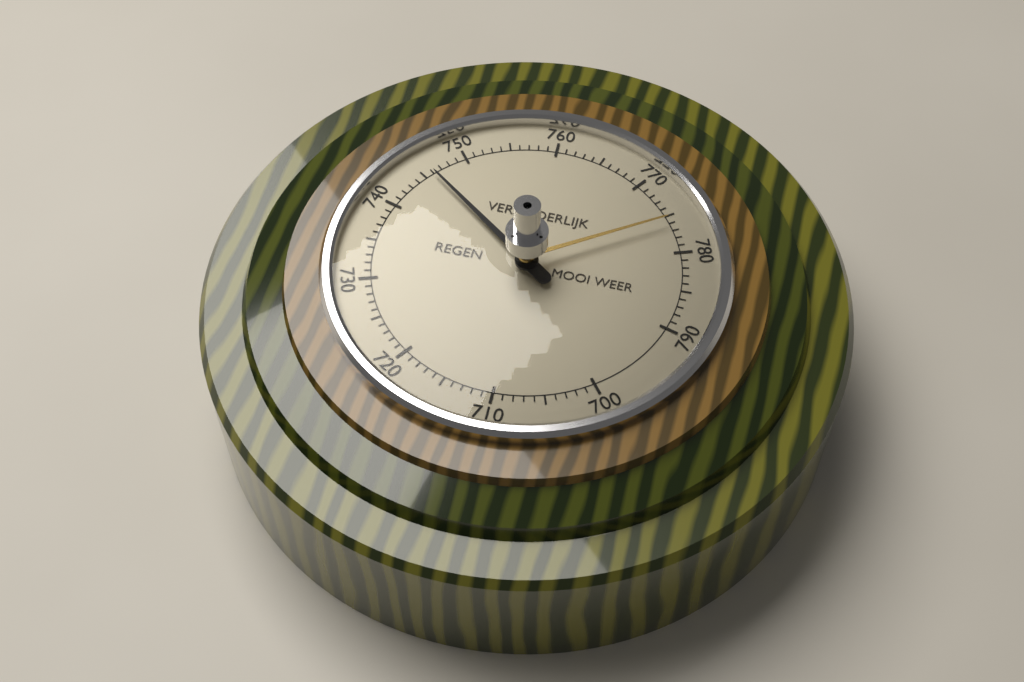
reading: 746 (no unit)
